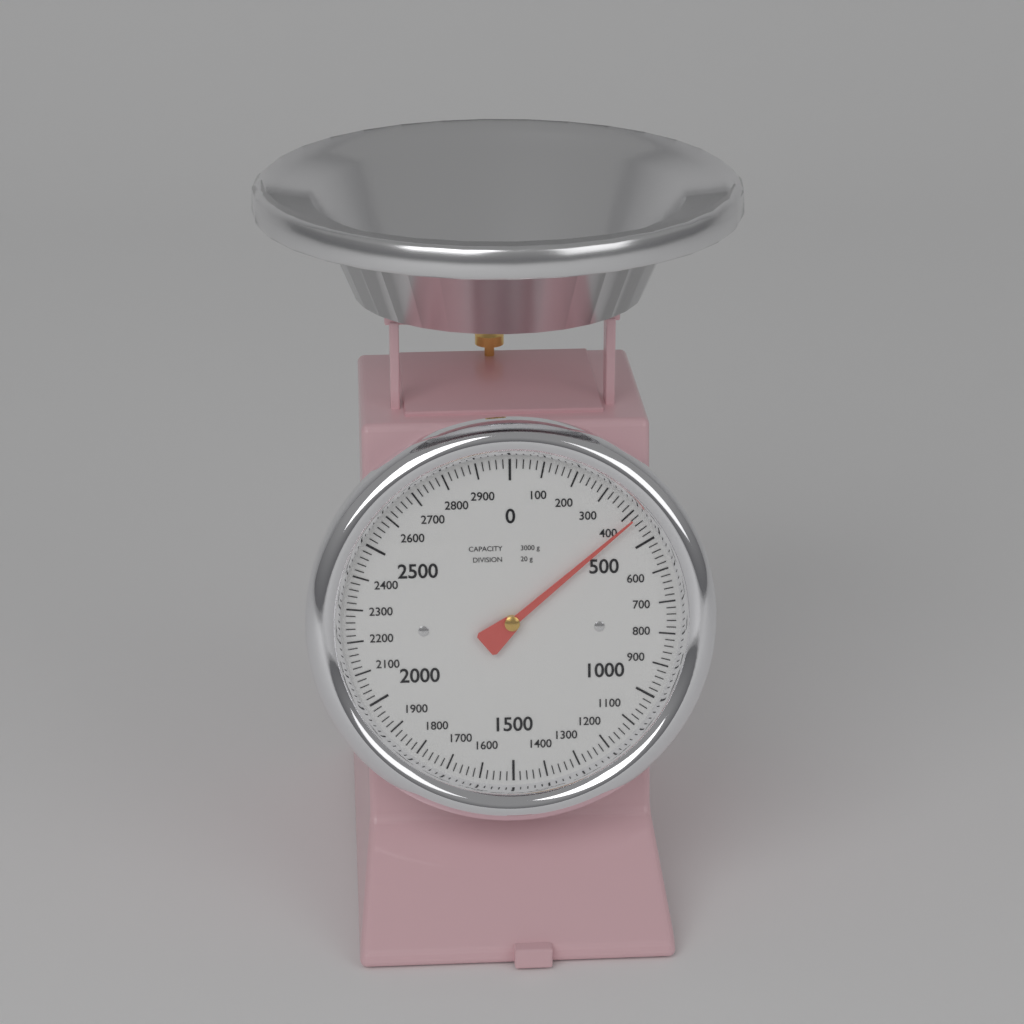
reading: 420 g
